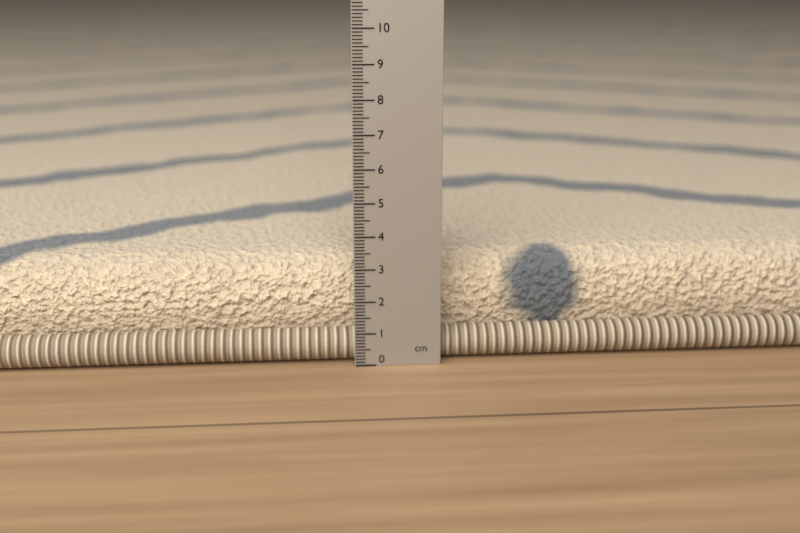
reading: 3.1 cm
